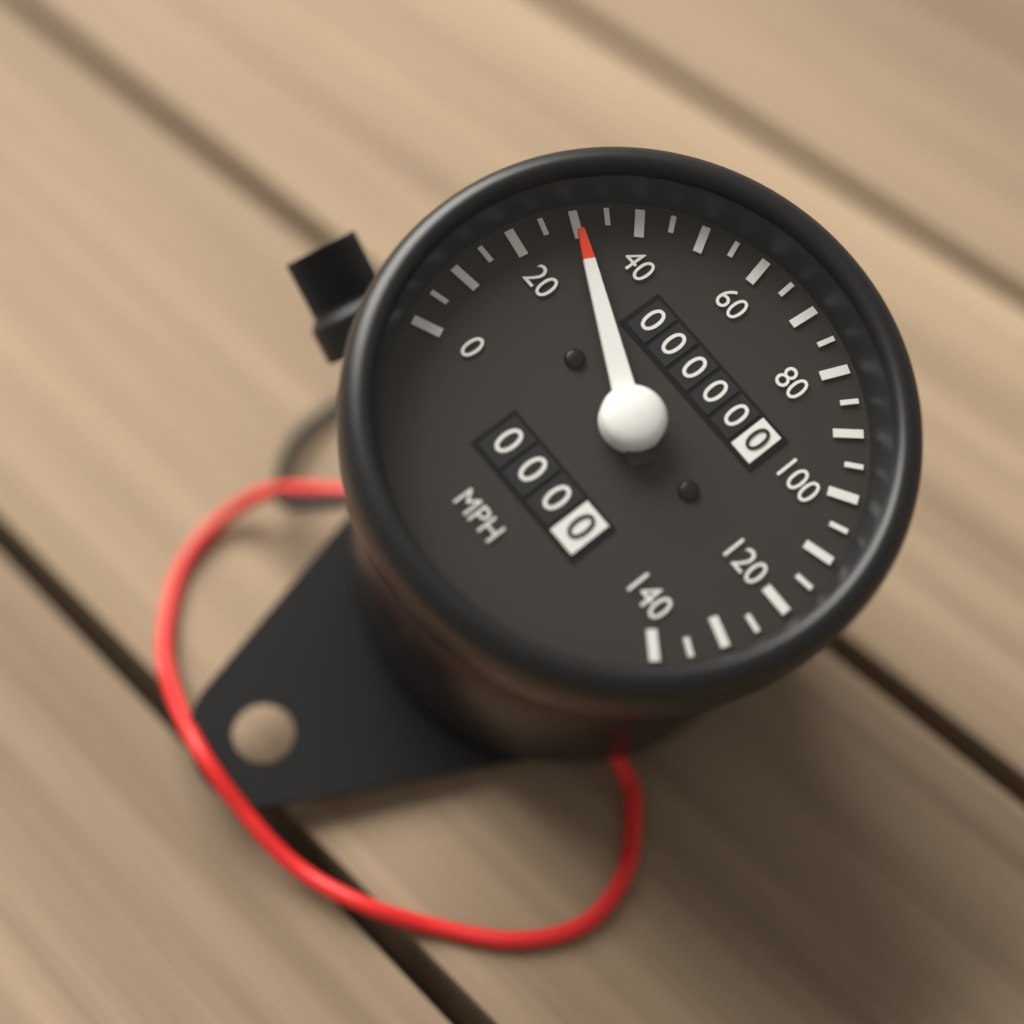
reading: 30 mph
